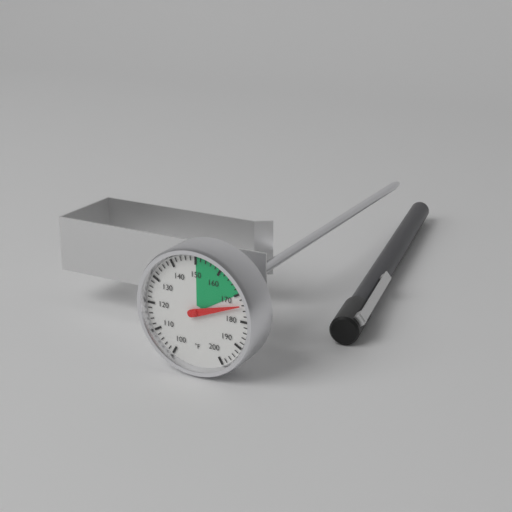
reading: 174 °F
